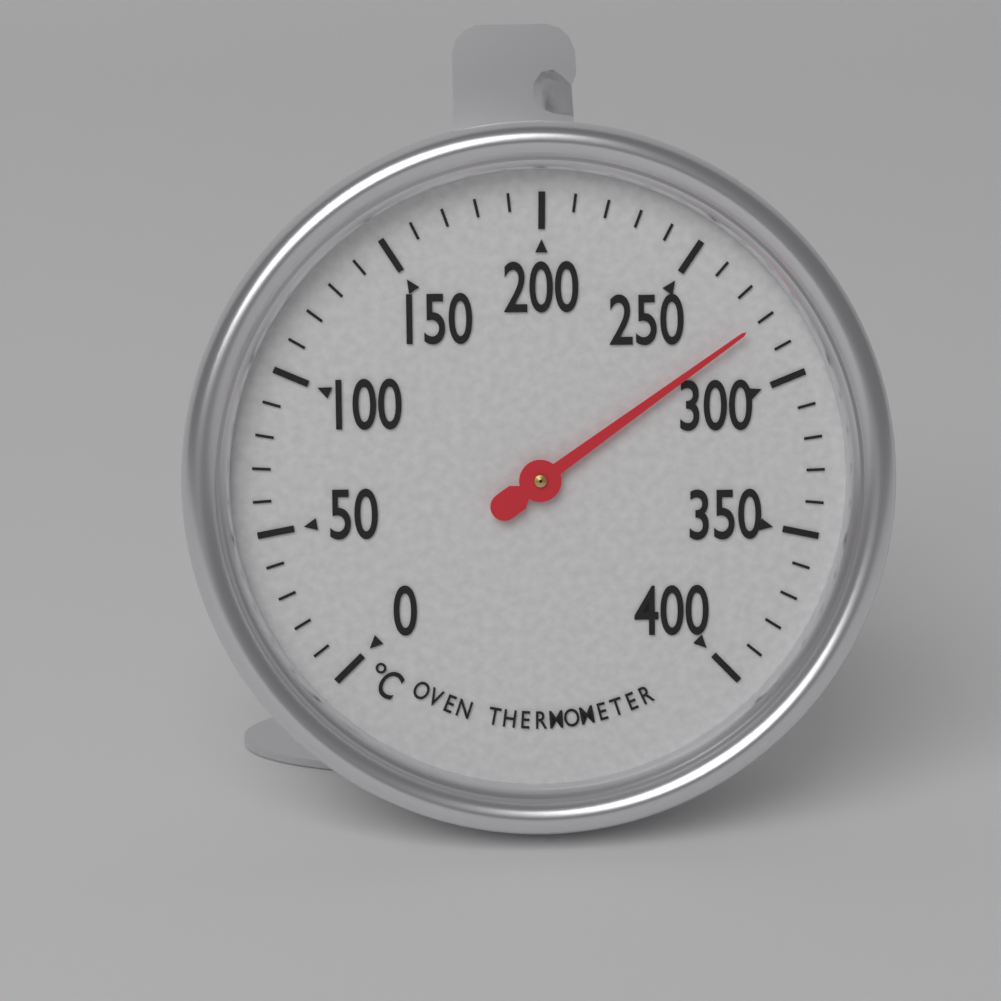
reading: 280 °C
